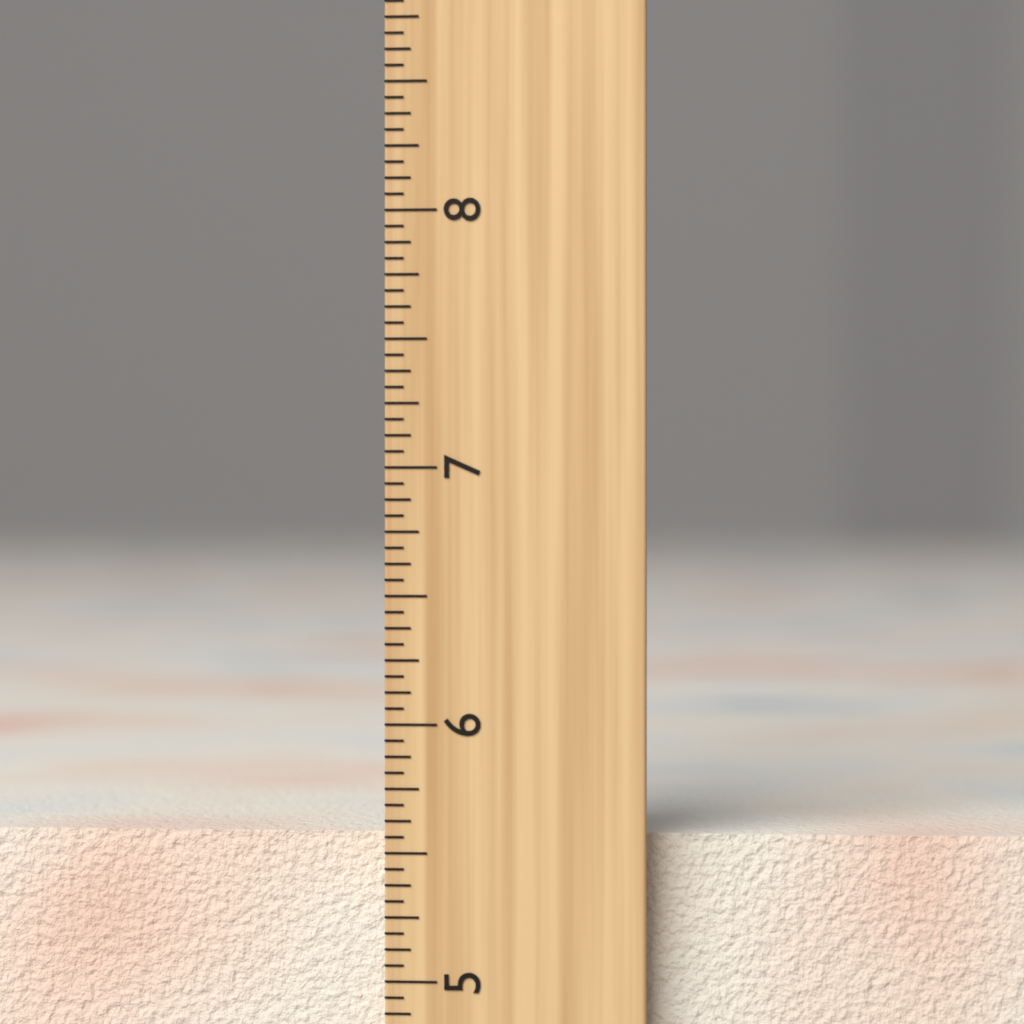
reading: 5.5625 inch
